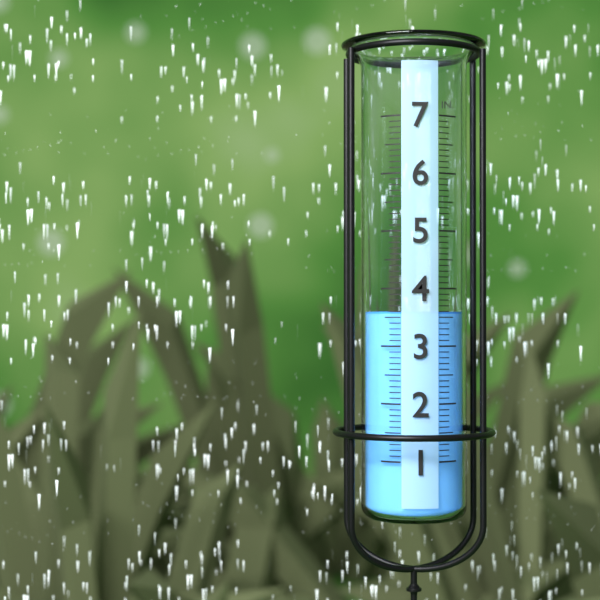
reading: 3.6 in
